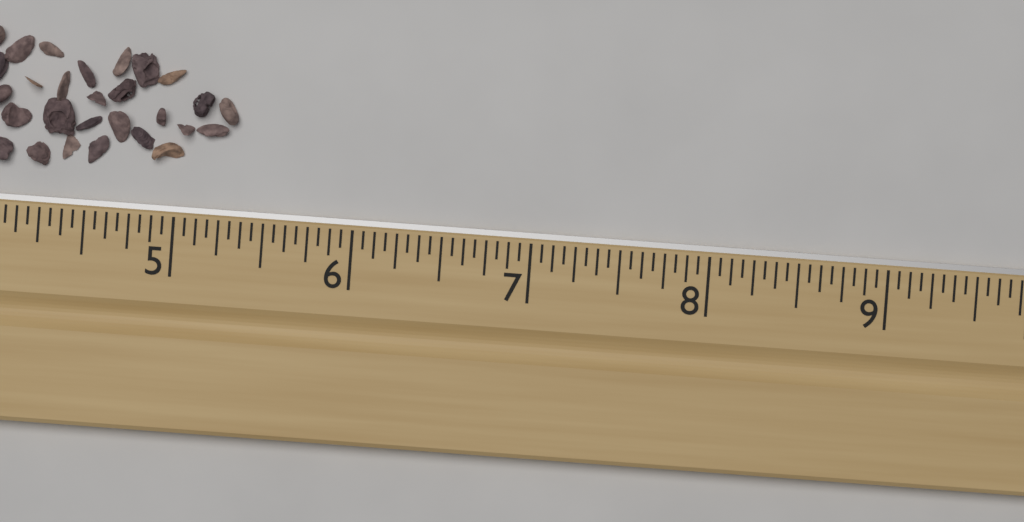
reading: 5.3125 in
